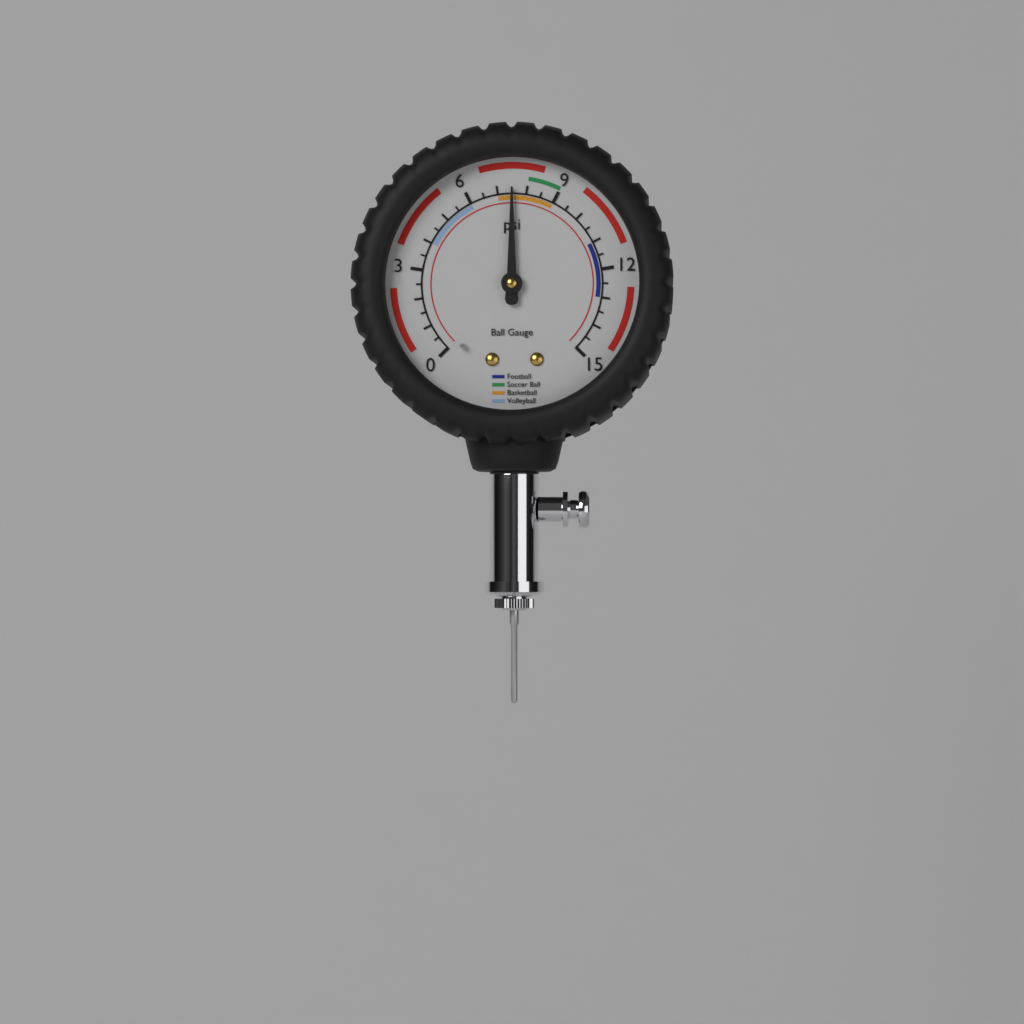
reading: 7.5 psi
